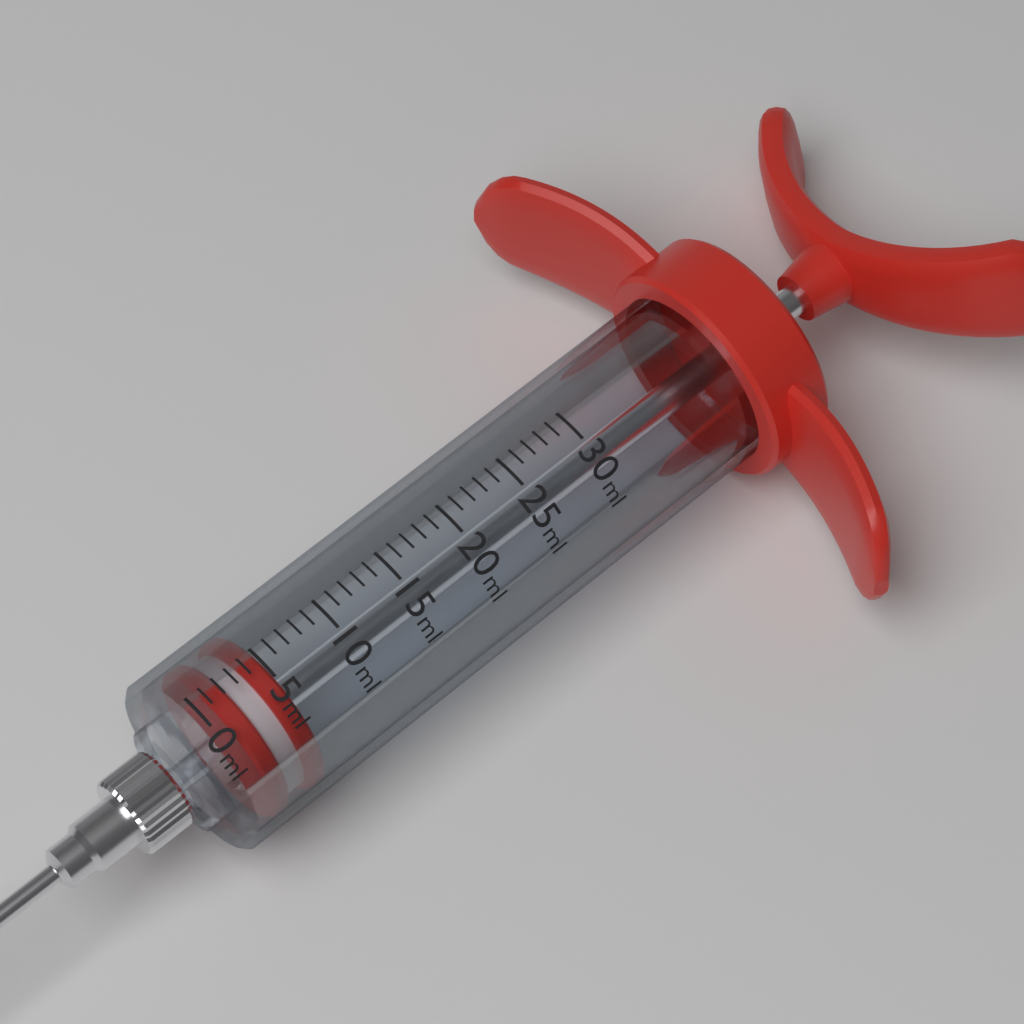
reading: 1 ml
